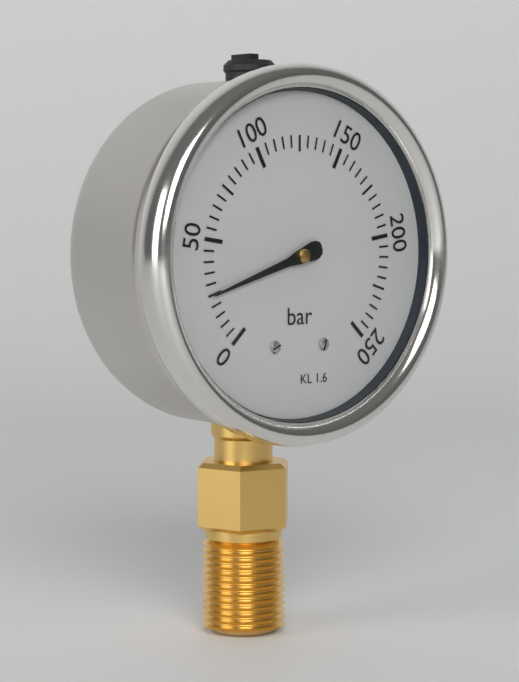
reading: 25 bar
